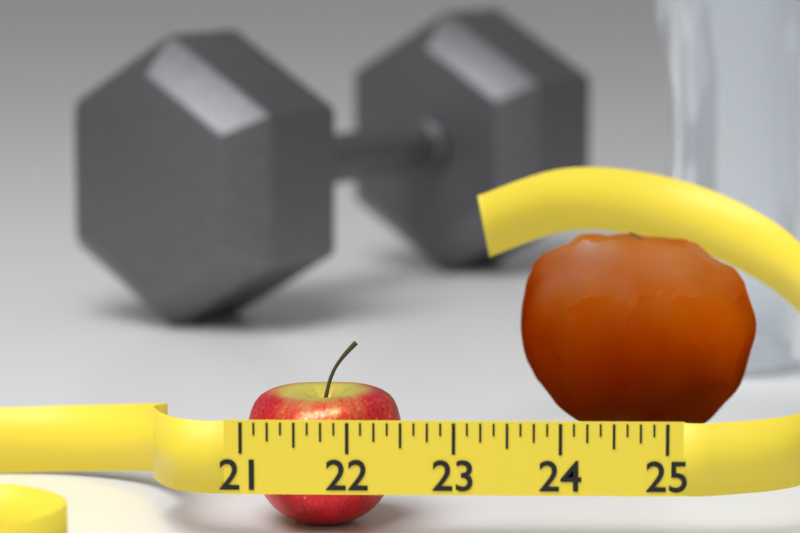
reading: 22.500 (no unit)
